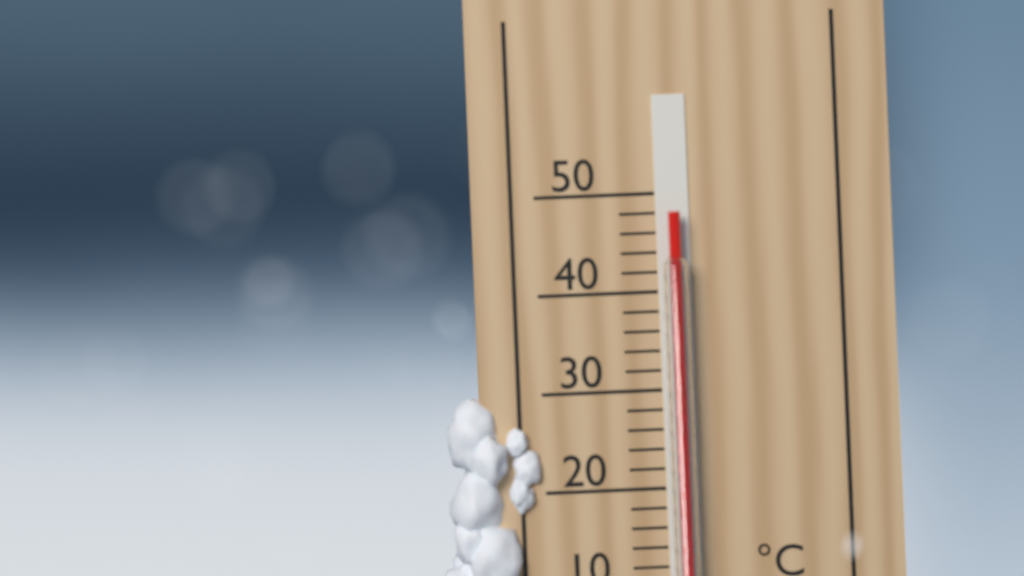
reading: 48 °C
